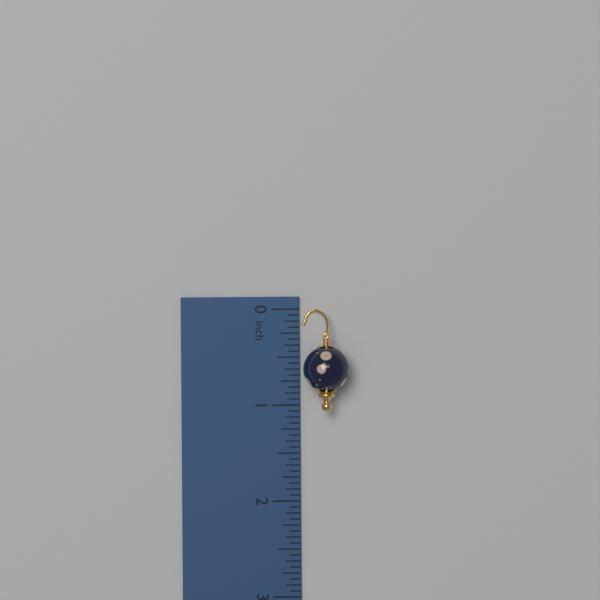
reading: 1.0625 inch
